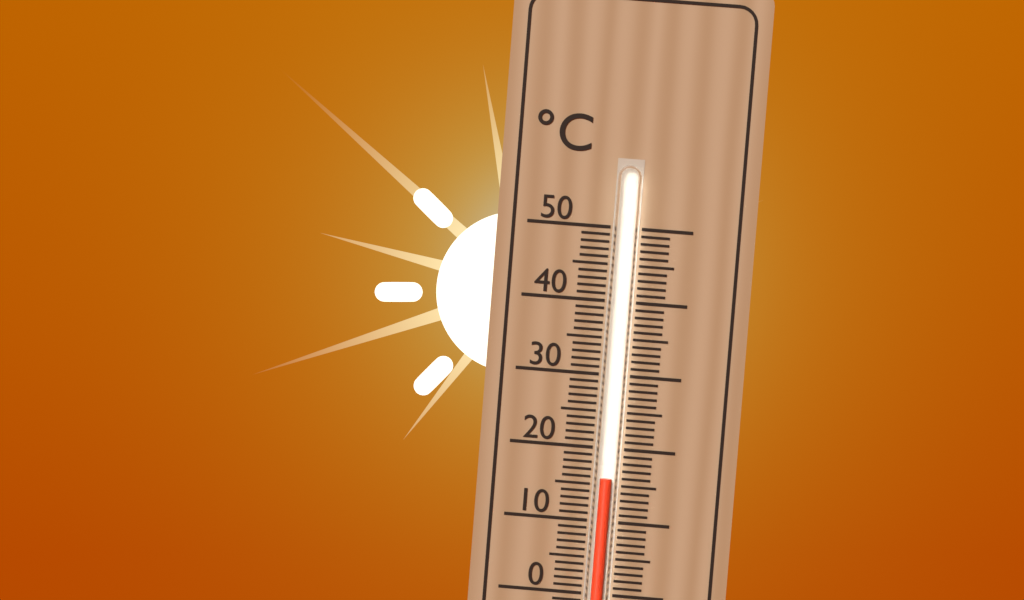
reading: 16 °C
